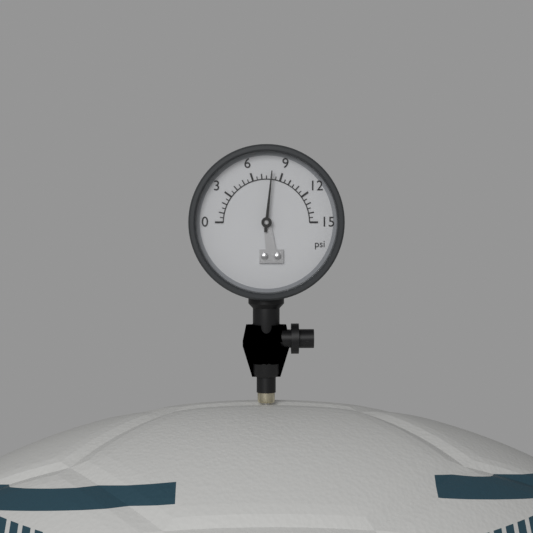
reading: 8.0 psi
